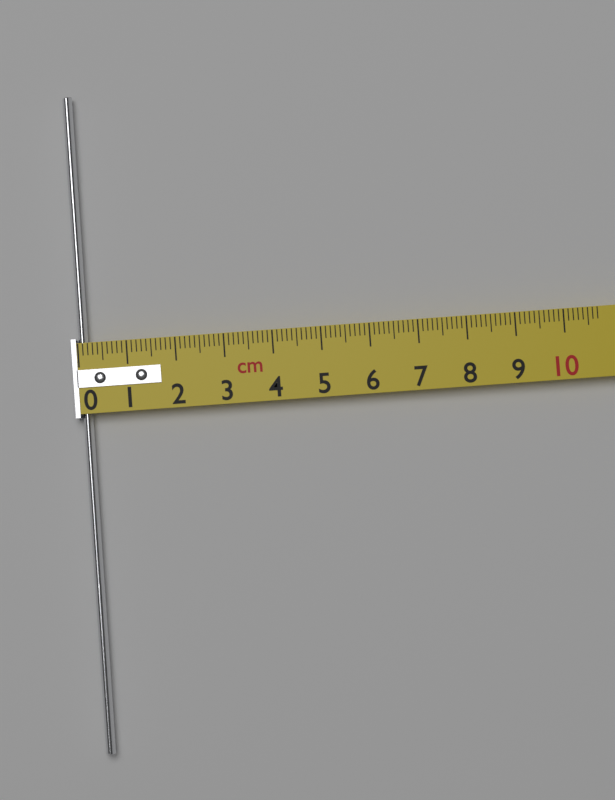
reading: 0.2 cm
